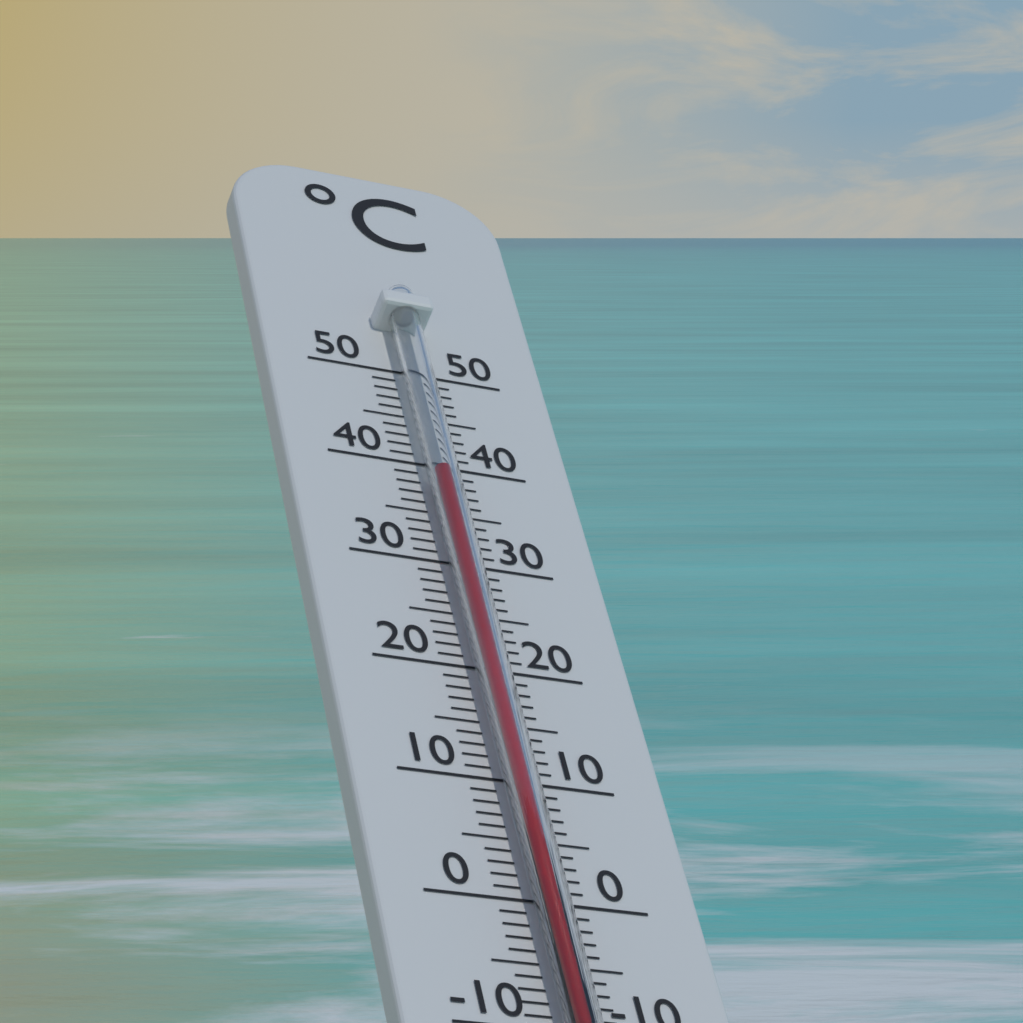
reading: 38 °C
